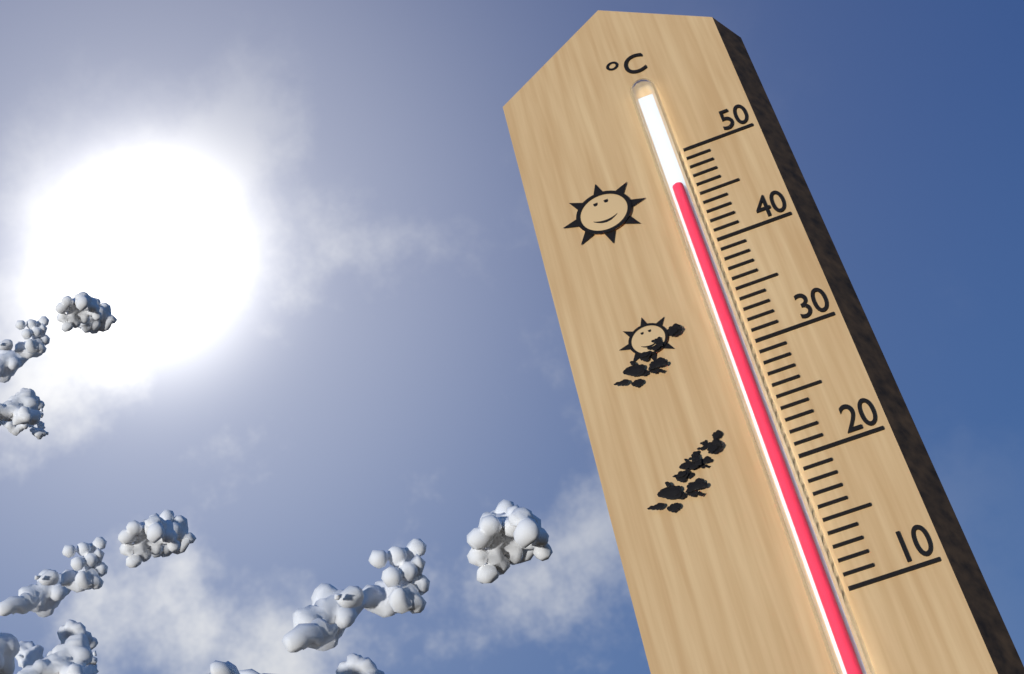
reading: 46 °C
